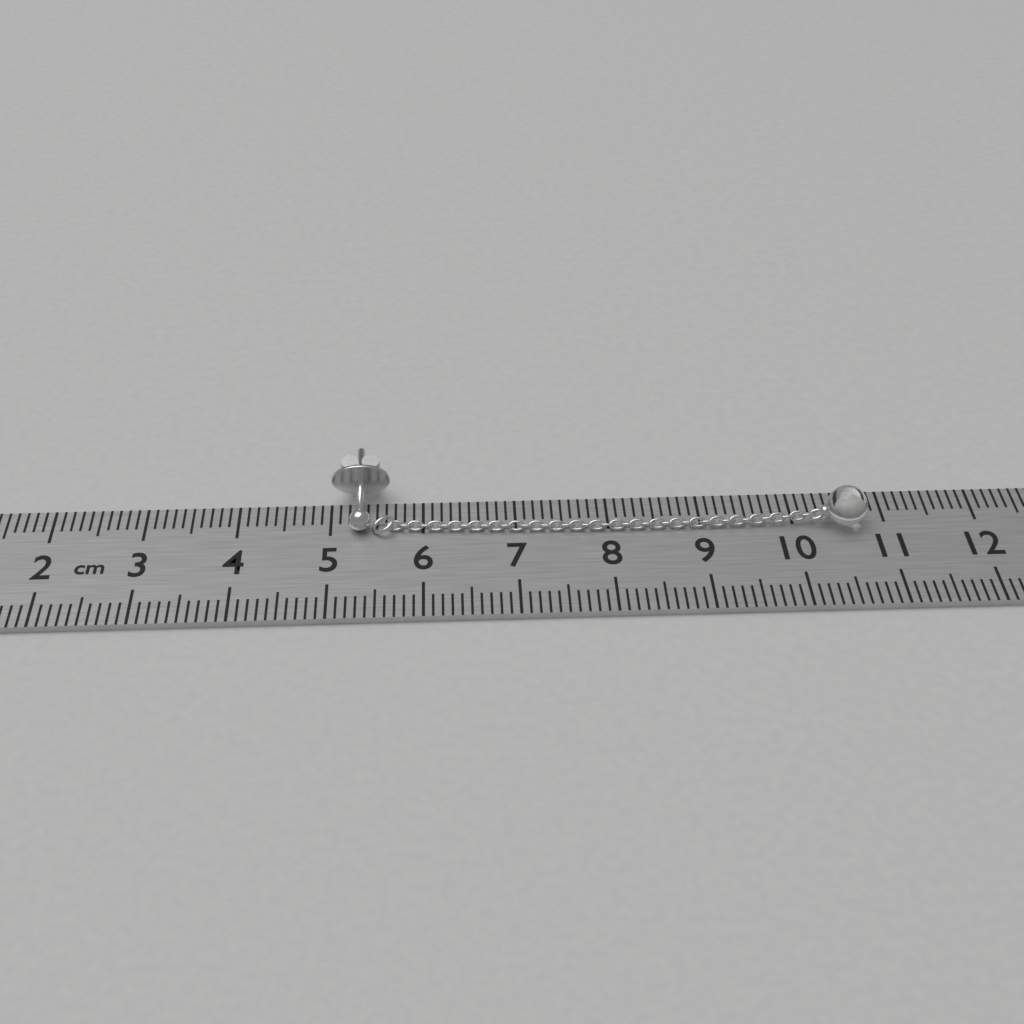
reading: 10.8 cm
